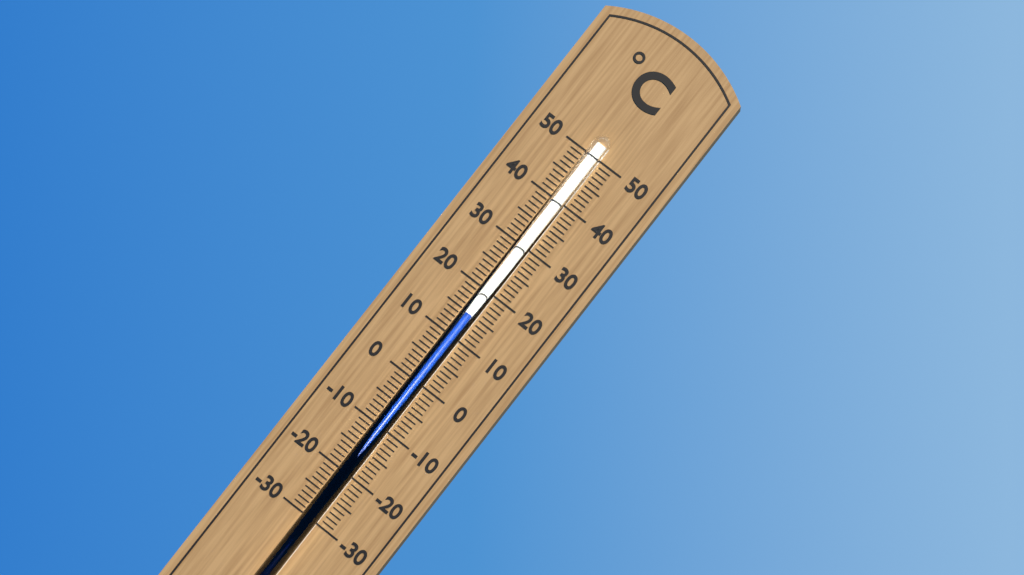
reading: 15 °C
